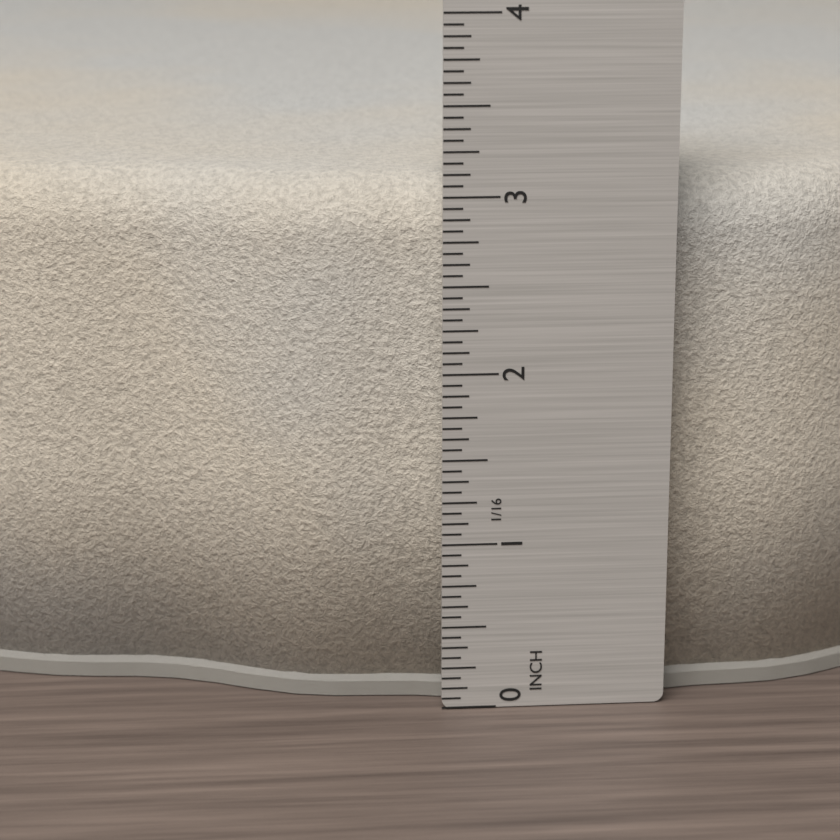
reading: 3.0625 in
